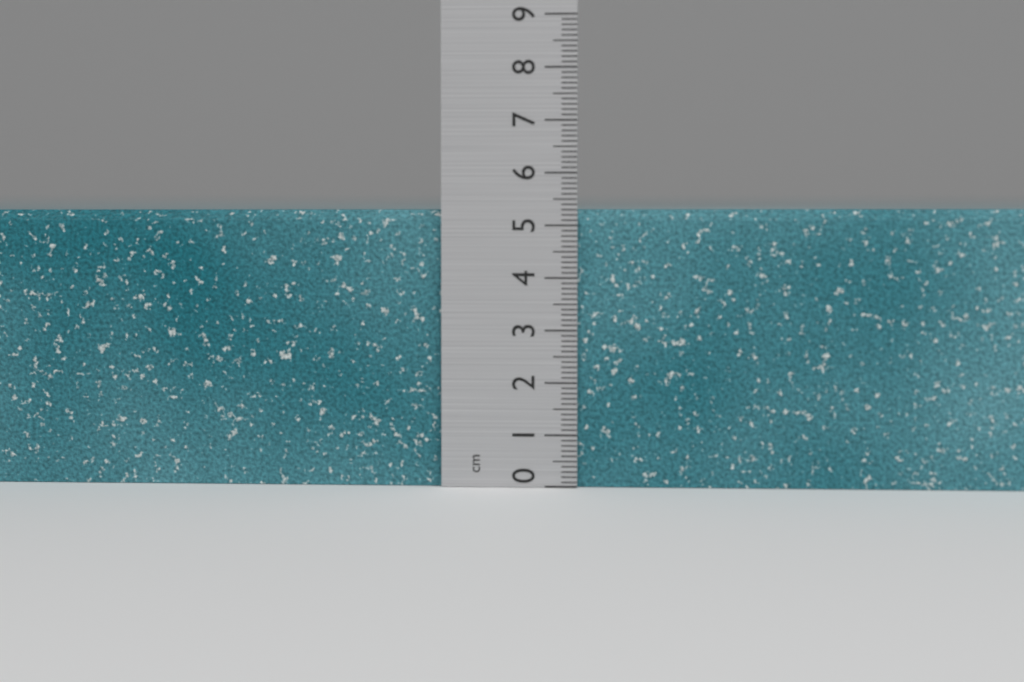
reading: 5.3 cm
